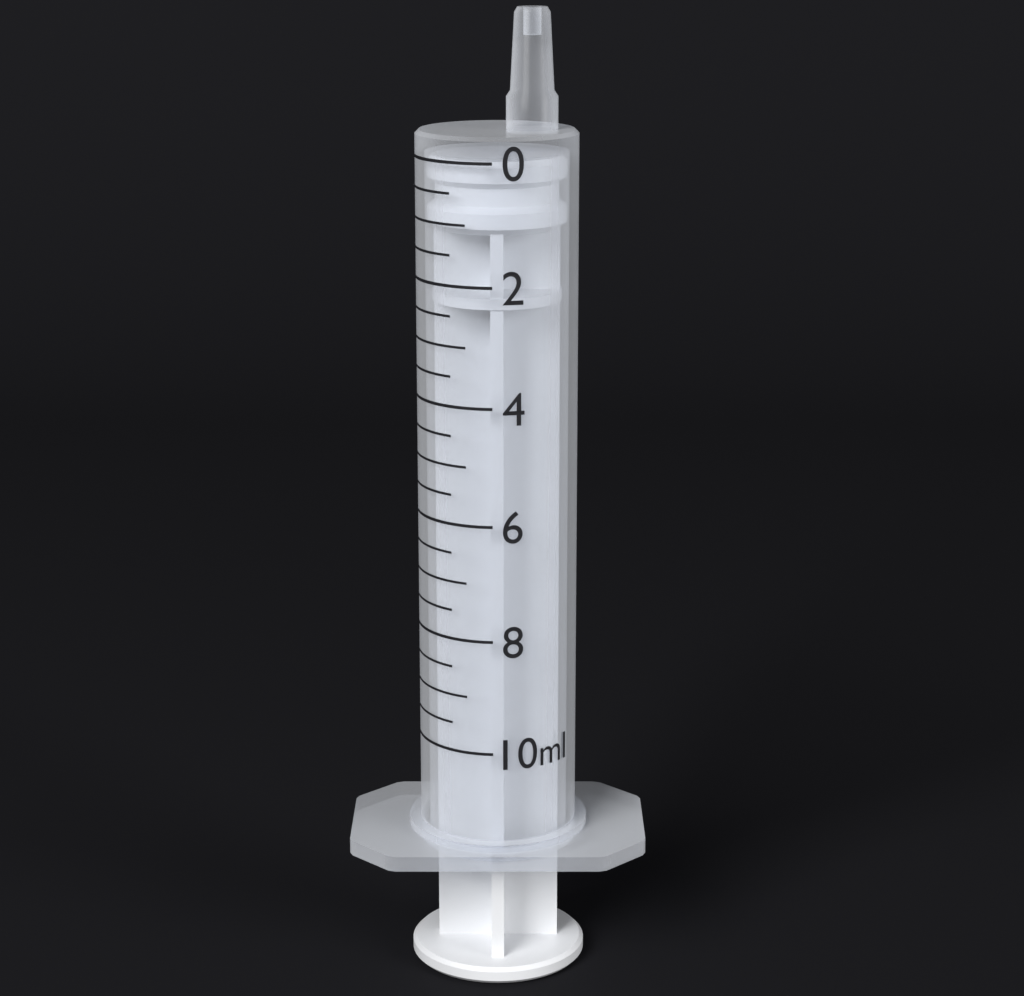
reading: 0.0 ml
